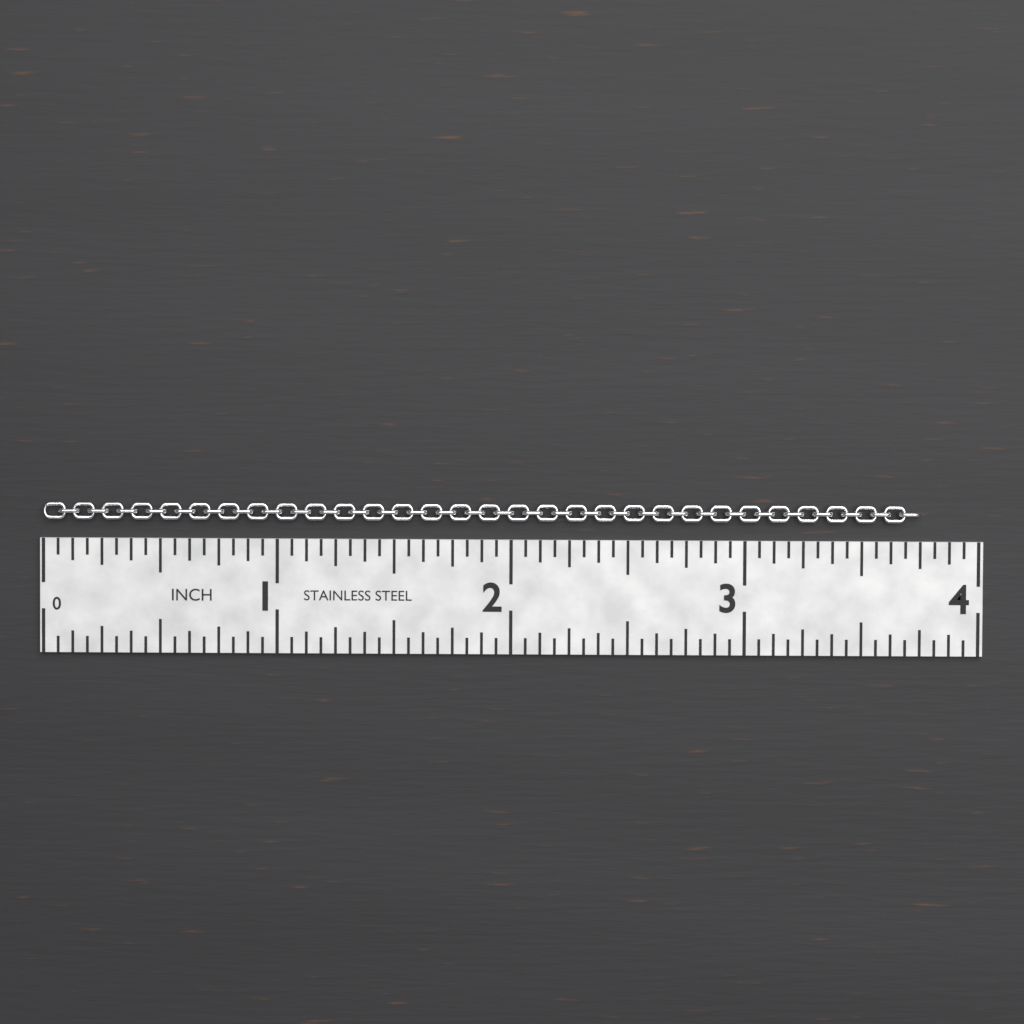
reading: 3.7500 in
